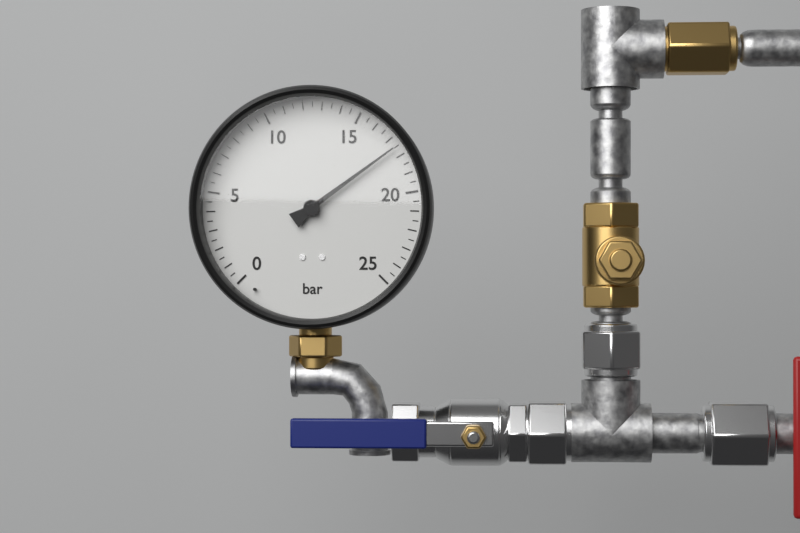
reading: 17.5 bar
